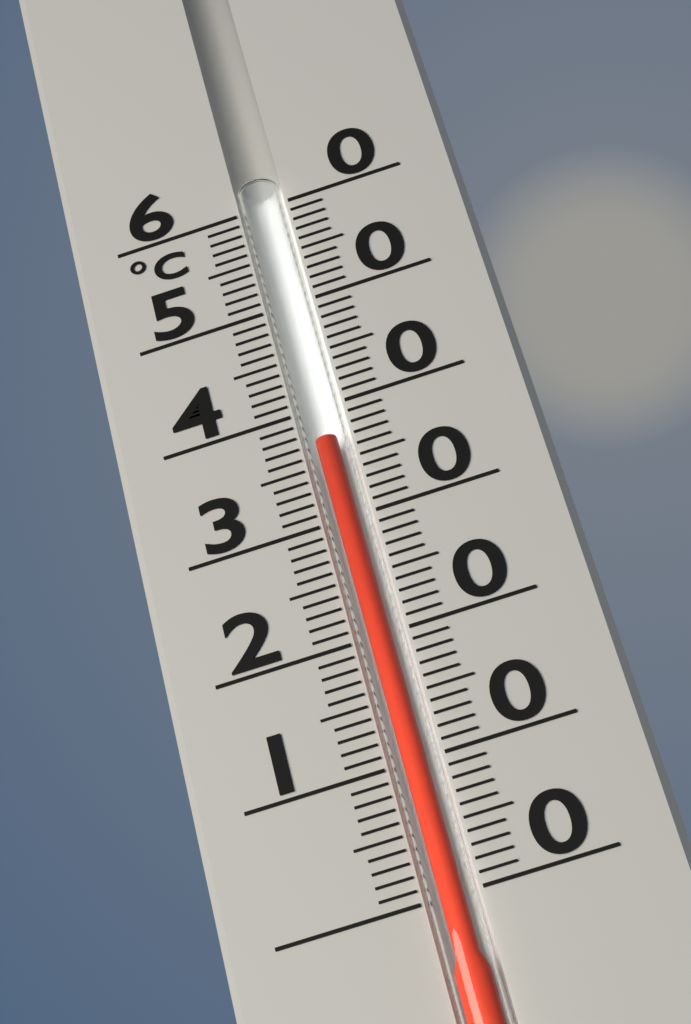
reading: 37 °C
